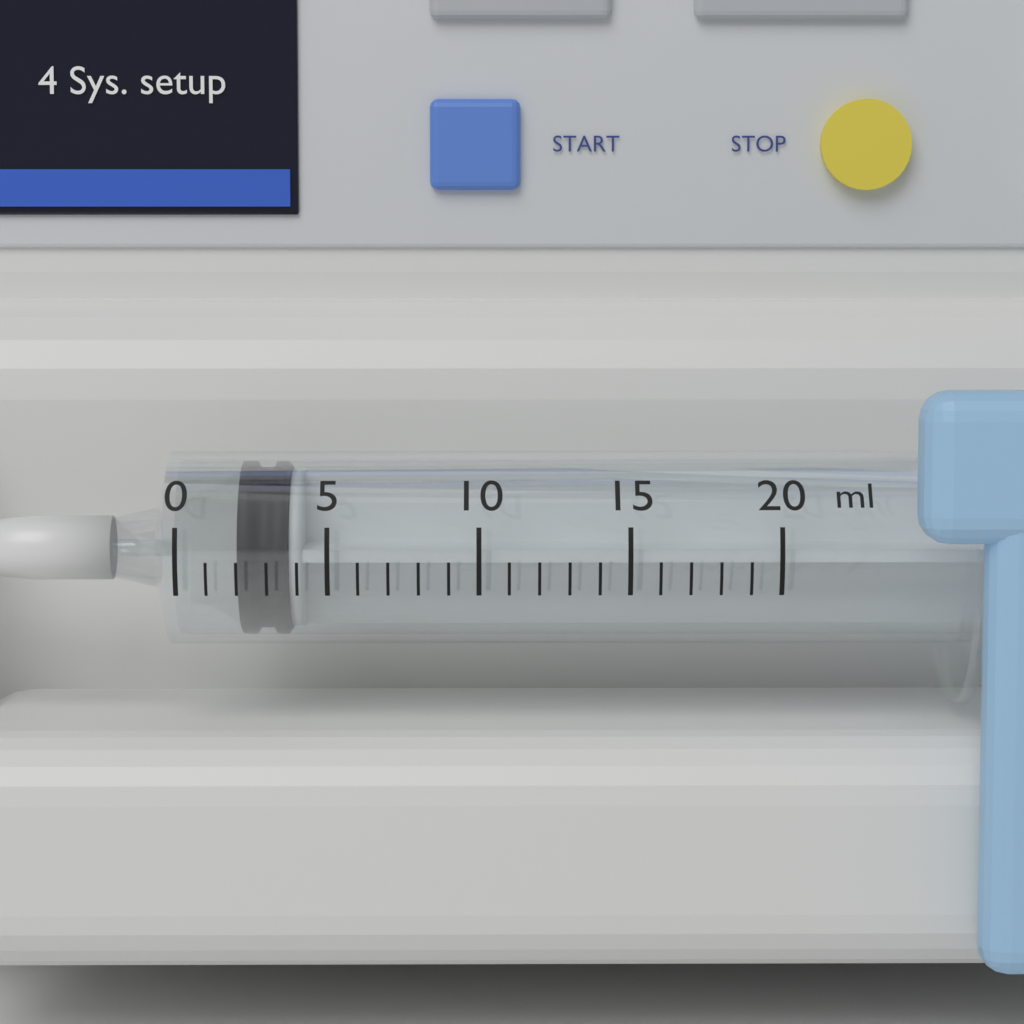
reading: 2 ml
